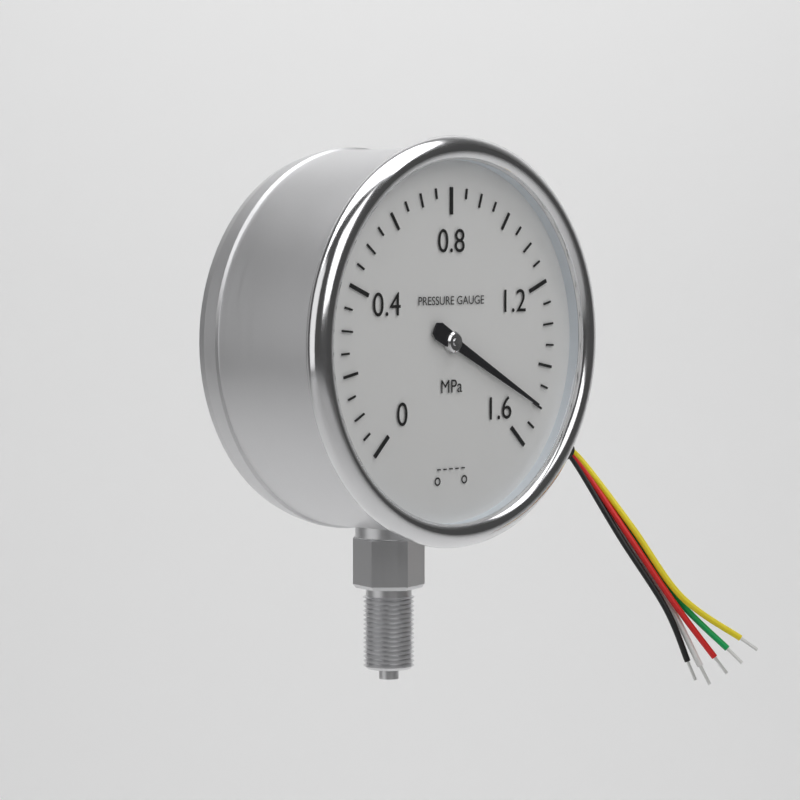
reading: 1.50 MPa
